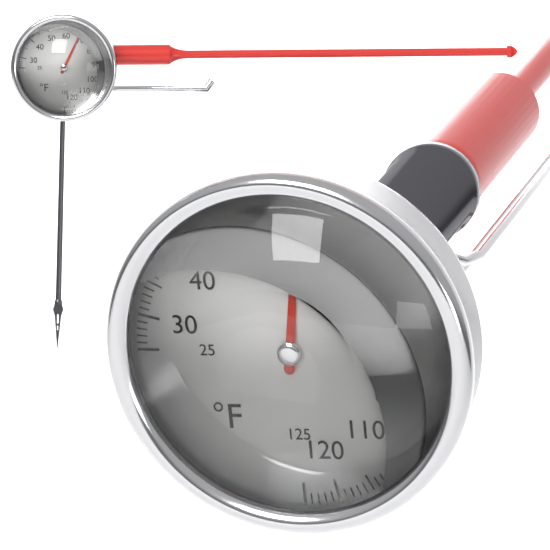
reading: 61 °F
